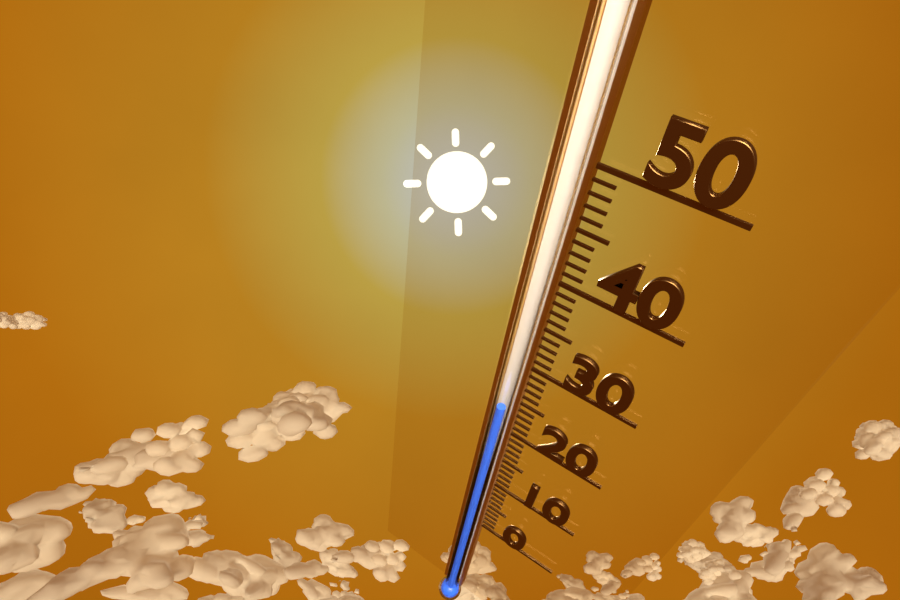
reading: 23 (no unit)
